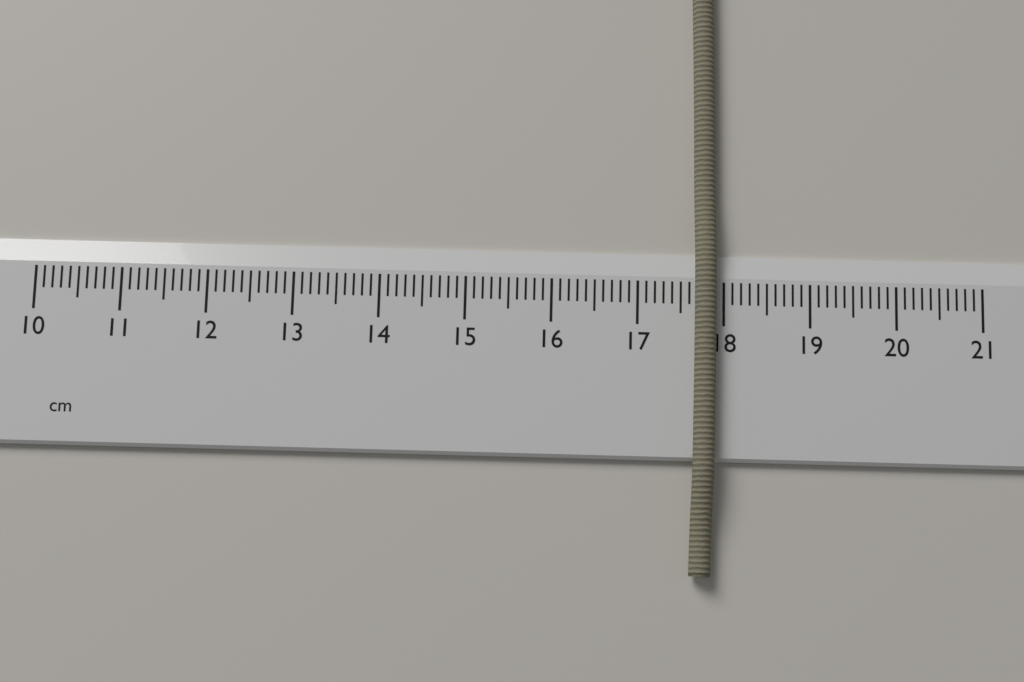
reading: 17.9 cm
